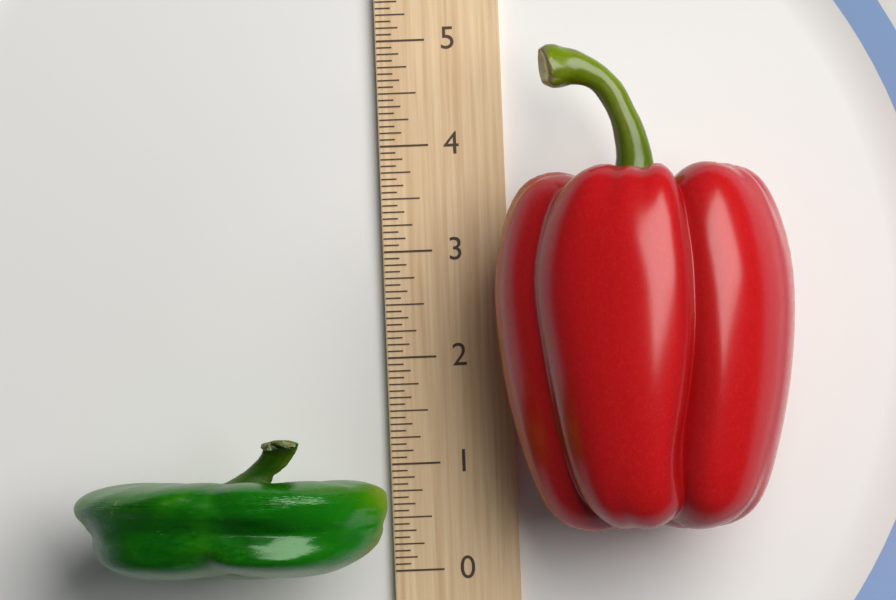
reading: 1.2500 (no unit)
